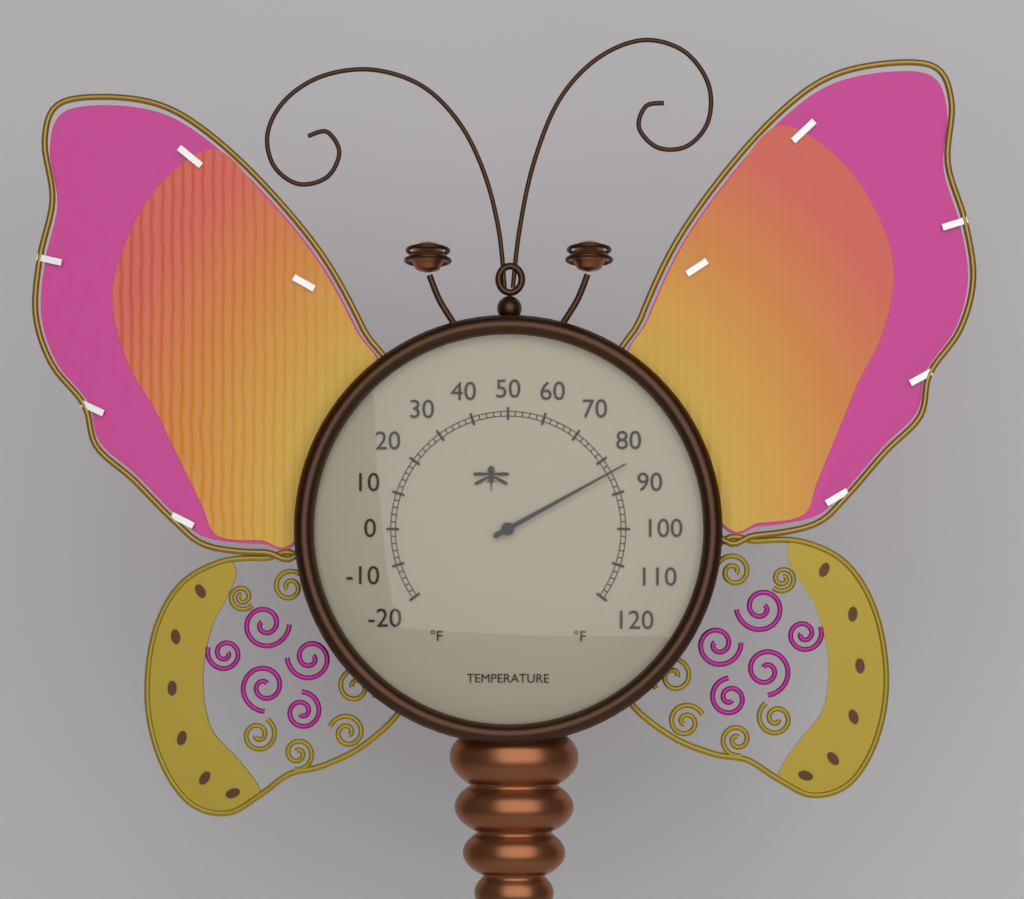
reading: 84 °F
